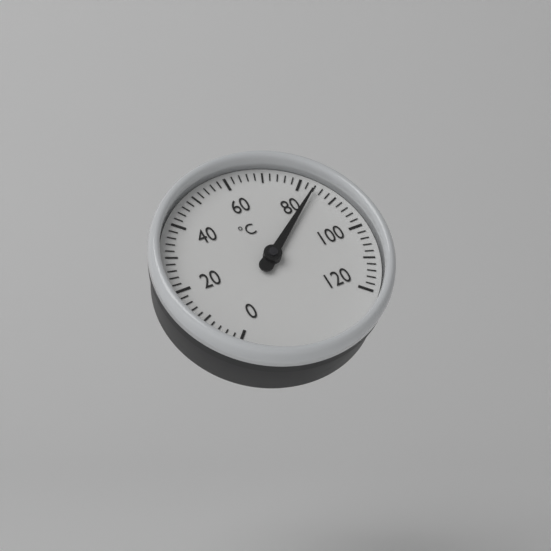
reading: 84 °C
